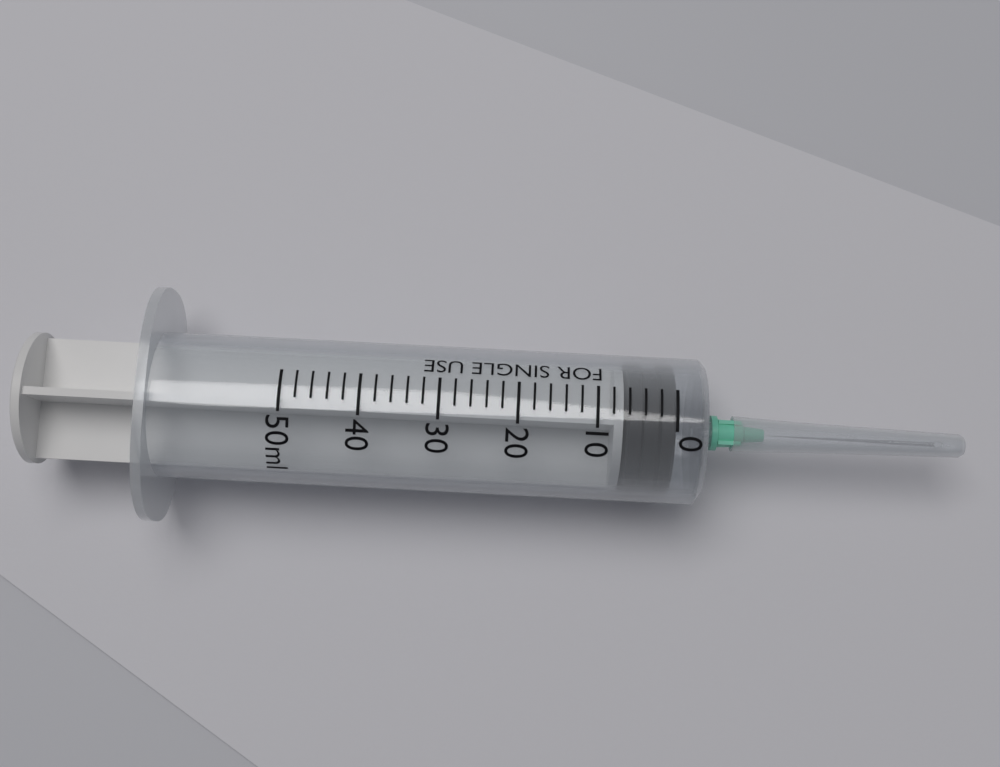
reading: 0 ml
